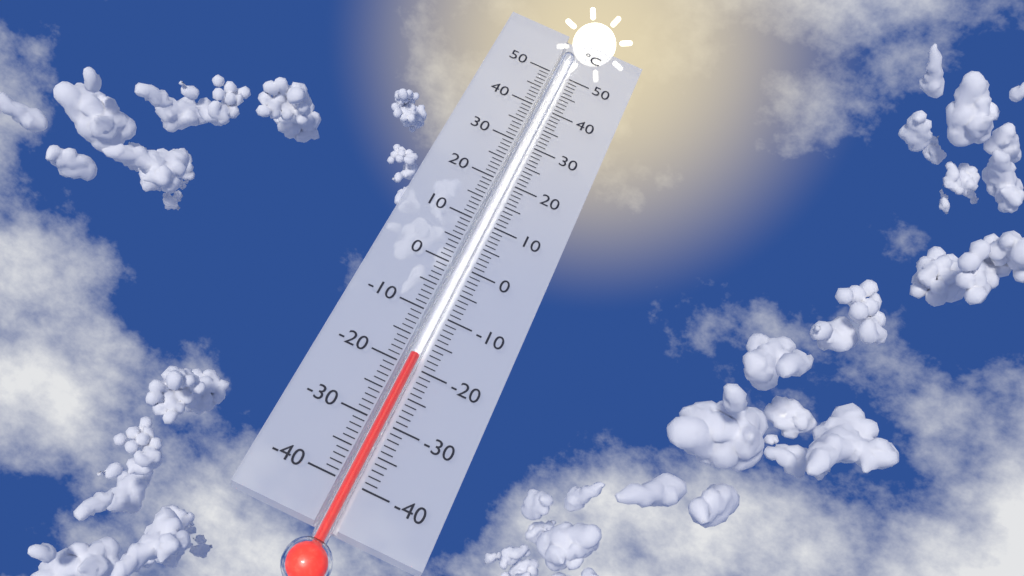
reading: -18 °C
